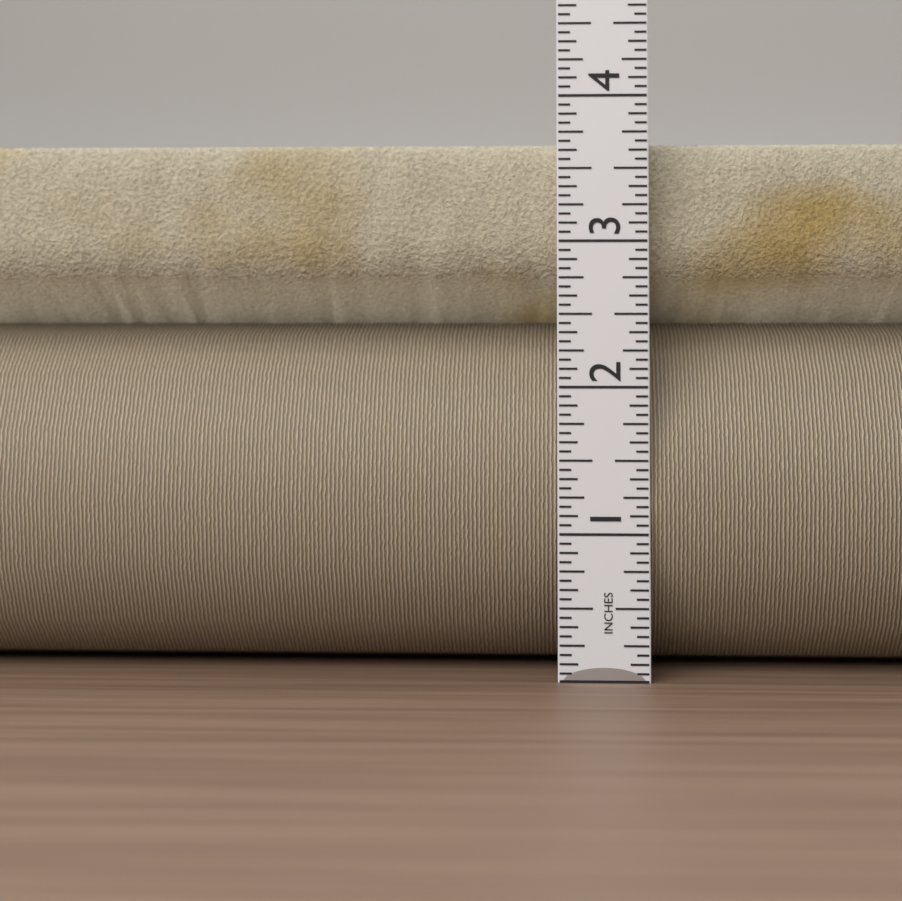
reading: 3.6875 in
